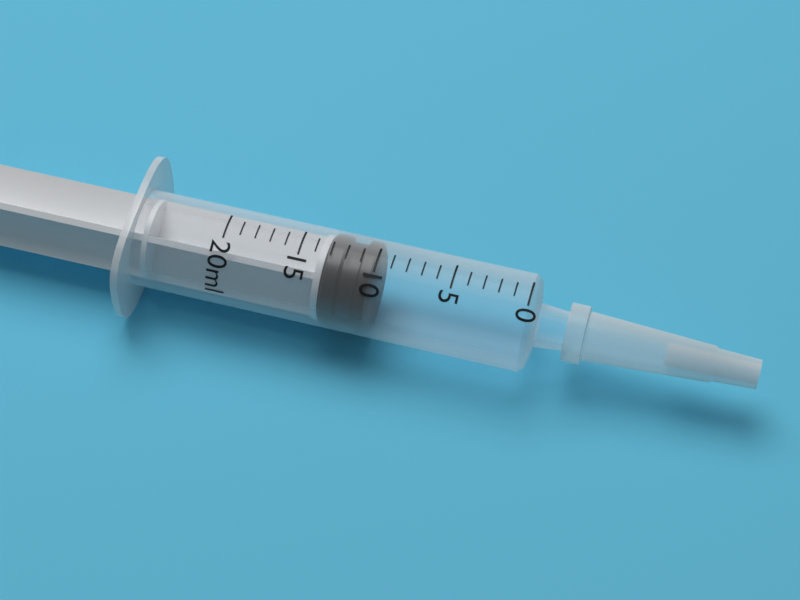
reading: 10 ml
